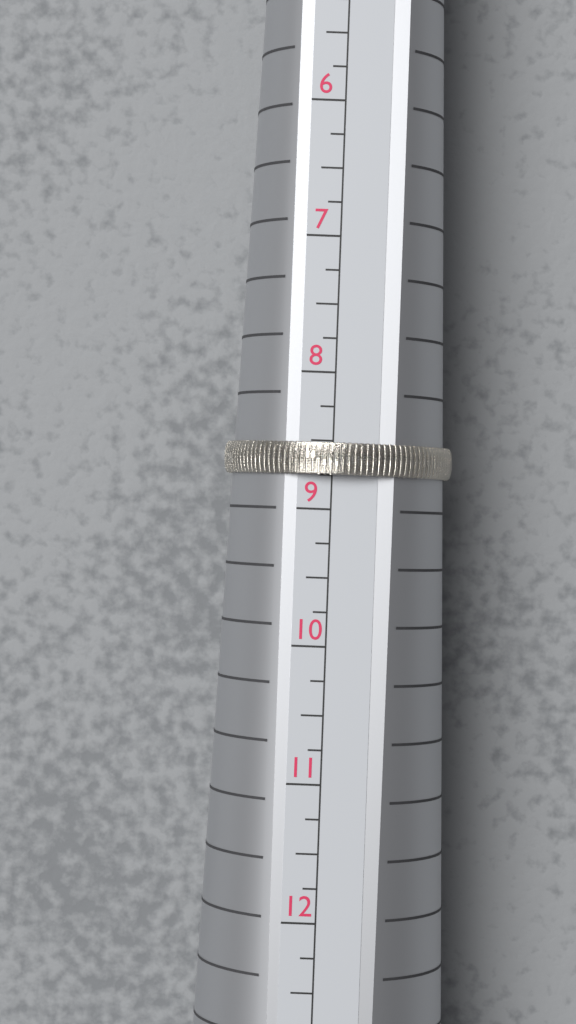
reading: 8.75 US
